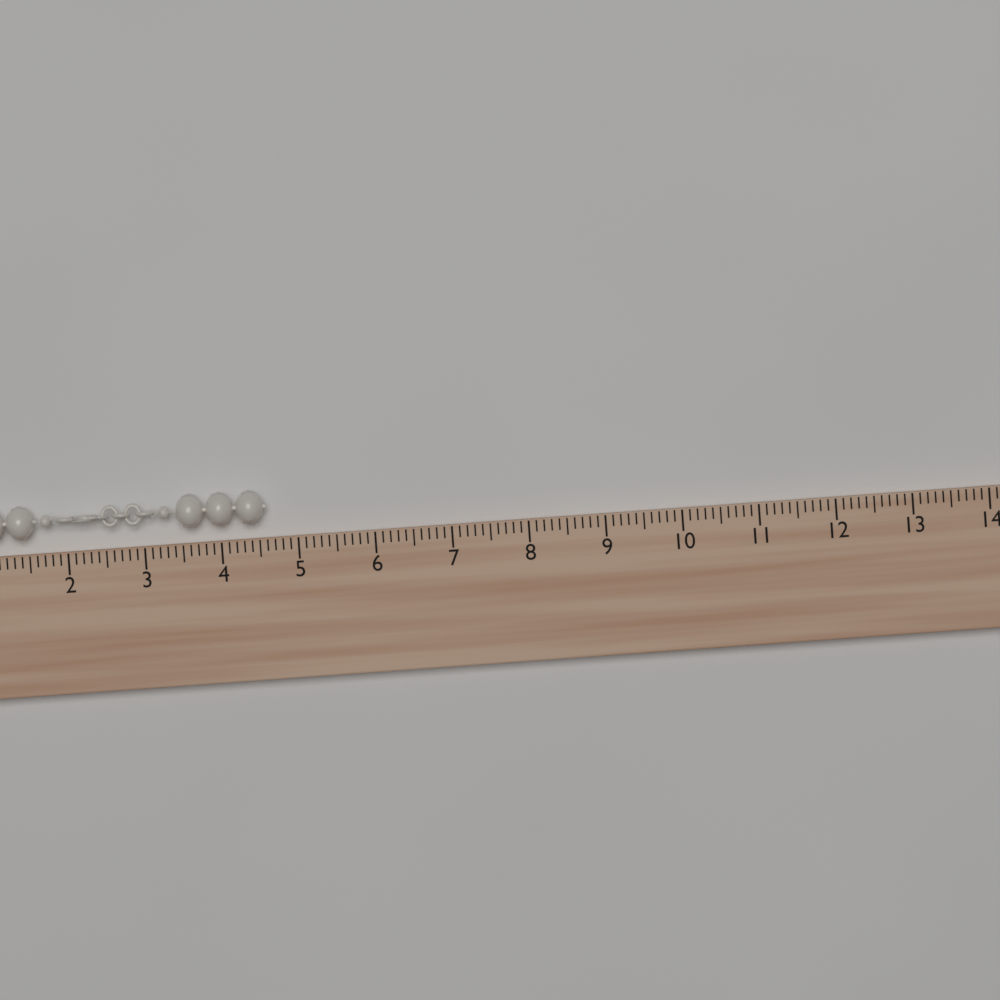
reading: 4.6 (no unit)
